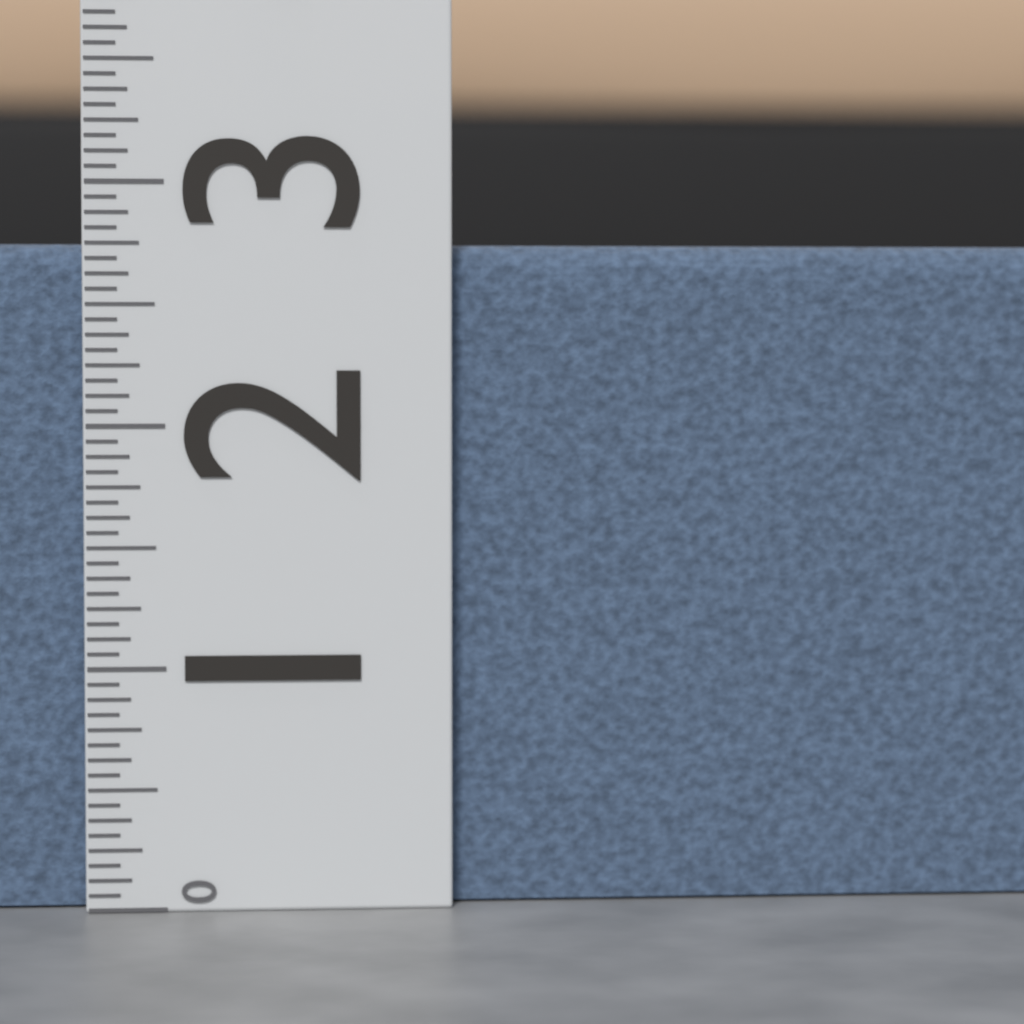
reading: 2.7500 (no unit)
